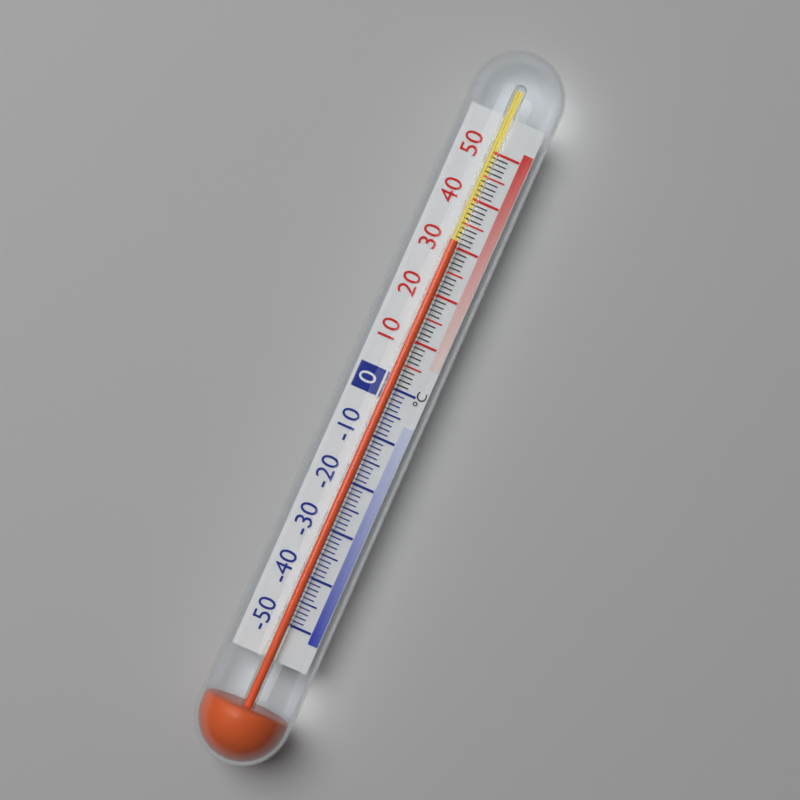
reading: 31 °C
